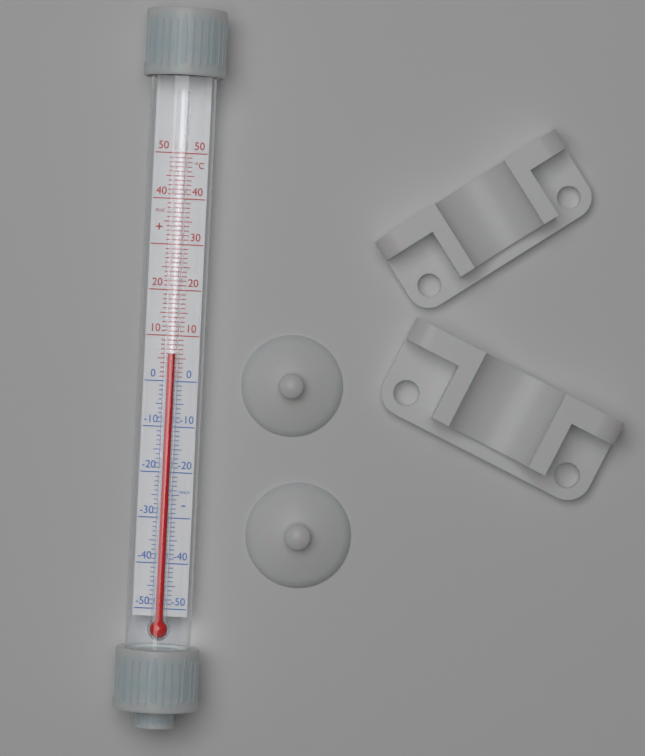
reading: 6 °C
